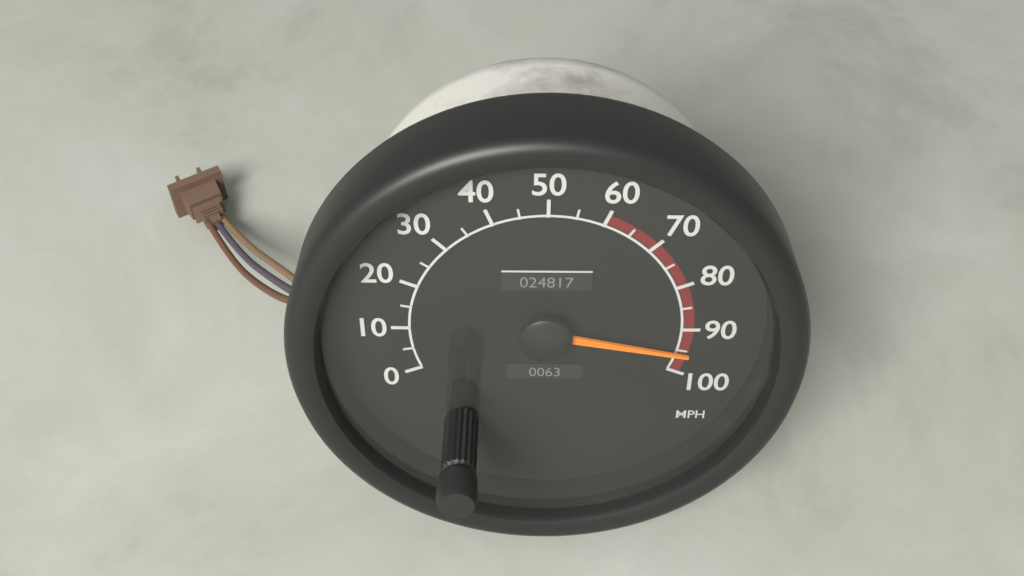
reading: 95 MPH
